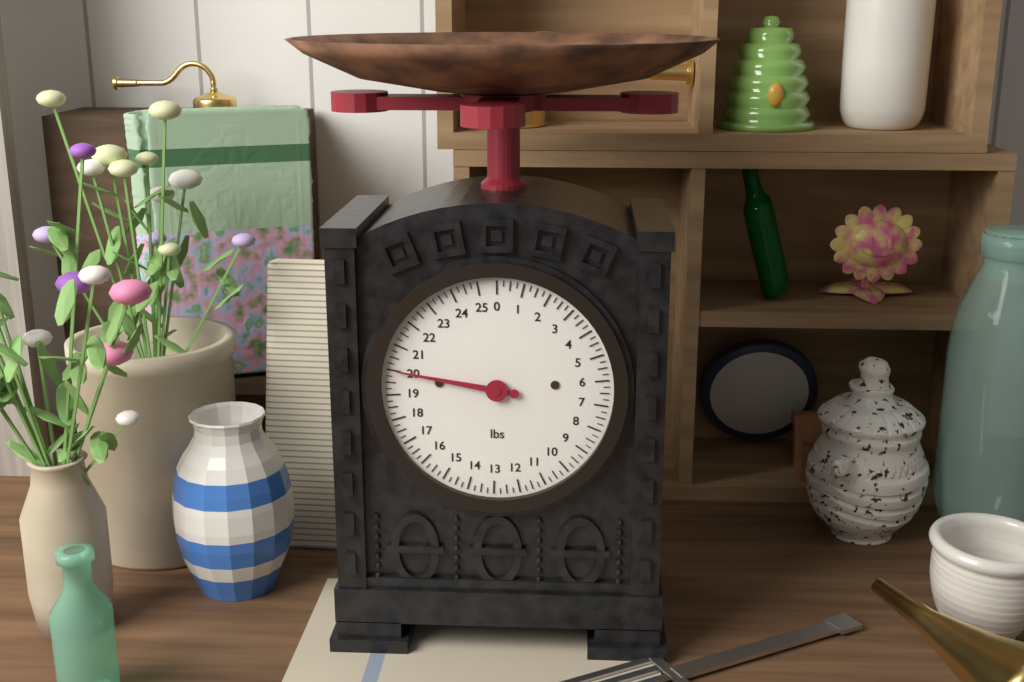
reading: 20.00 lbs
